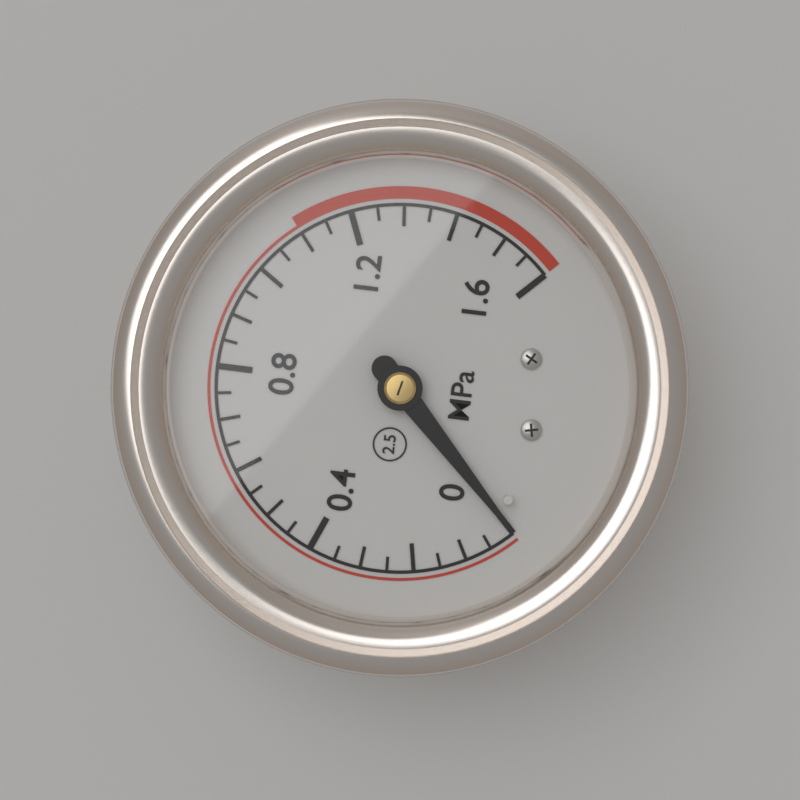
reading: 0.00 MPa
